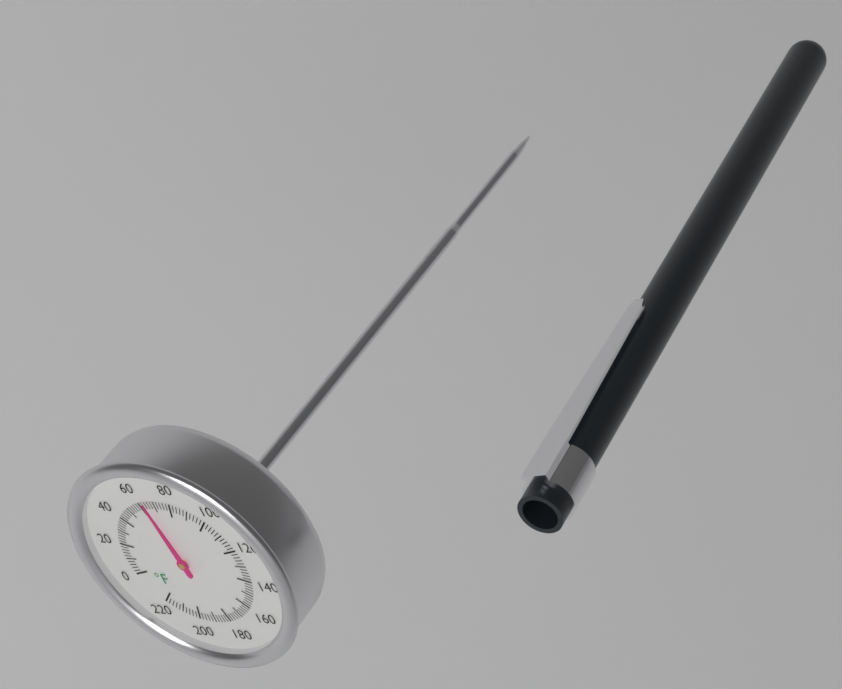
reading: 64 °F
